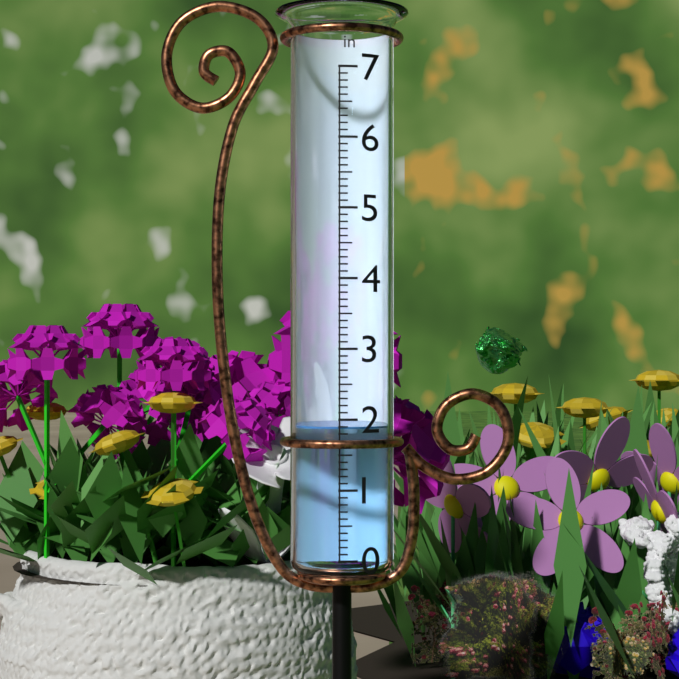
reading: 1.9 in
